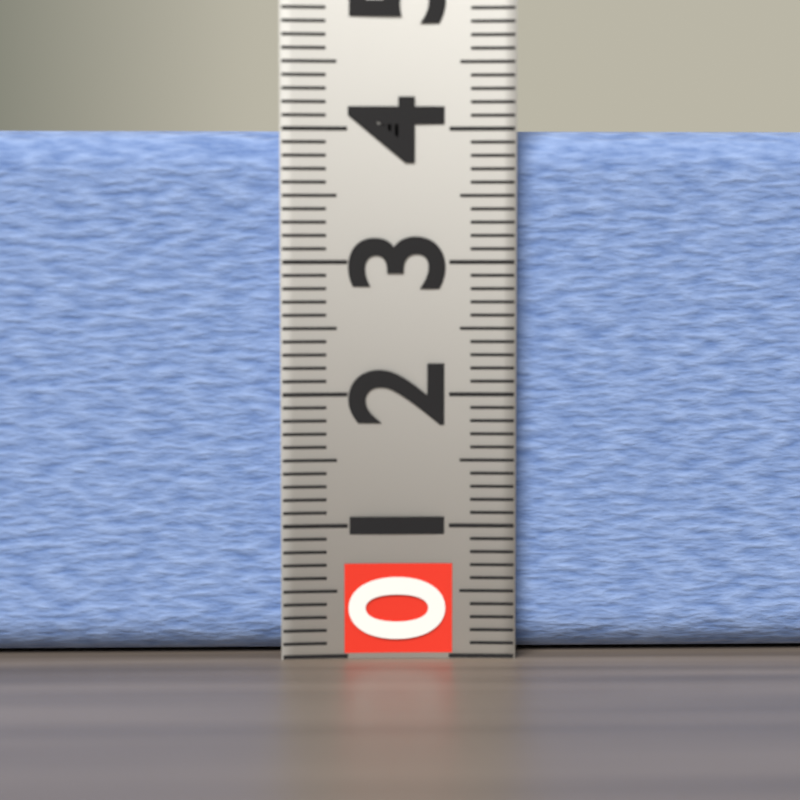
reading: 4.0 (no unit)
